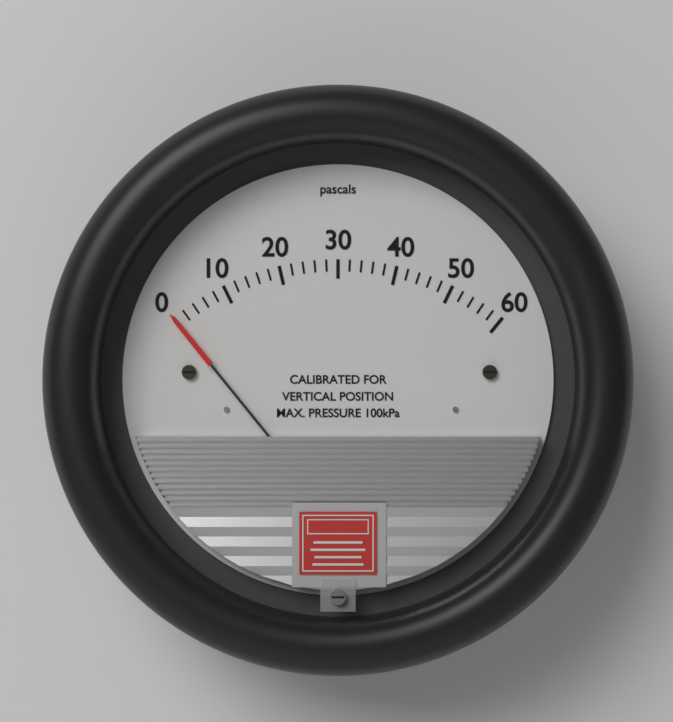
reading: 0 Pa
